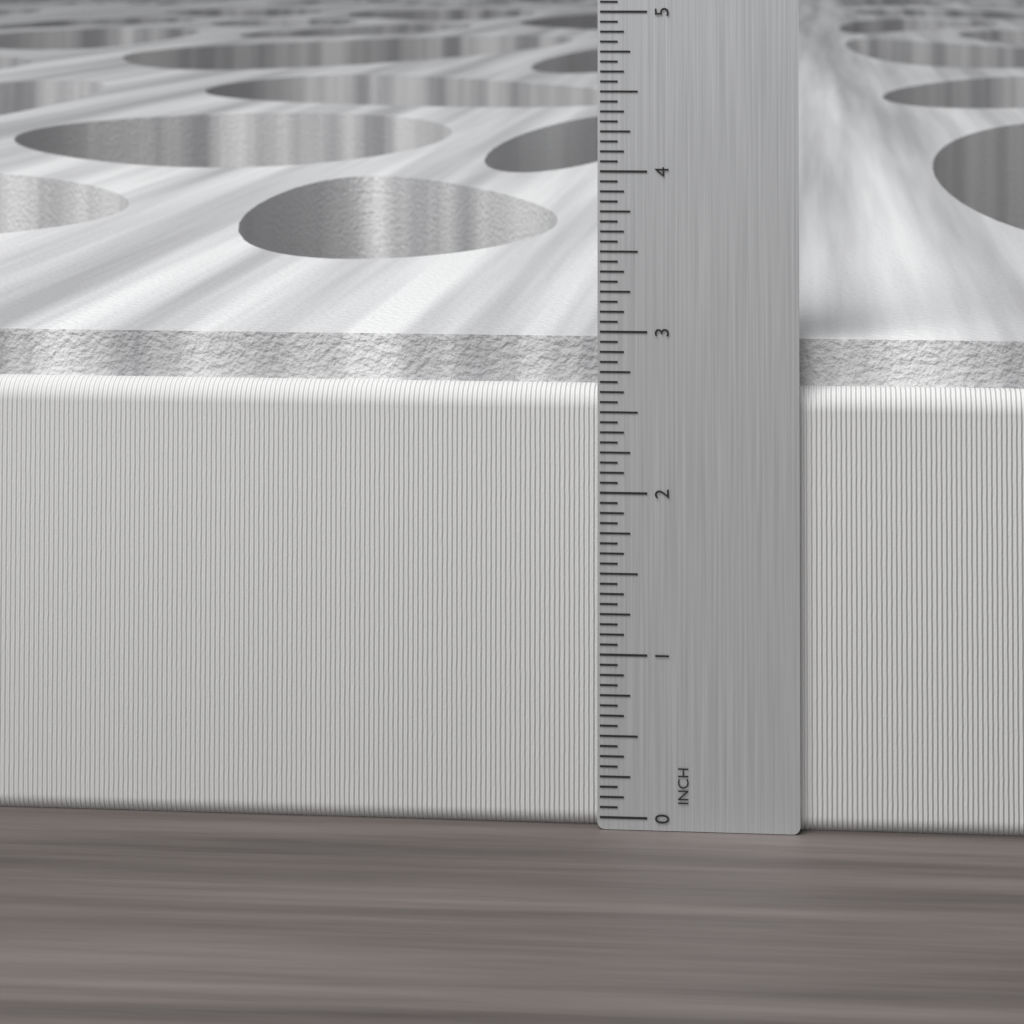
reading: 2.9375 in
